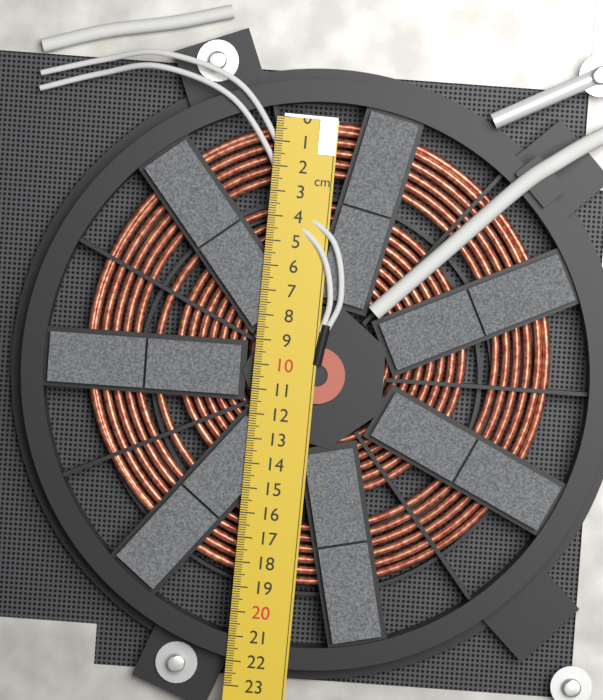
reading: 18.8 cm
